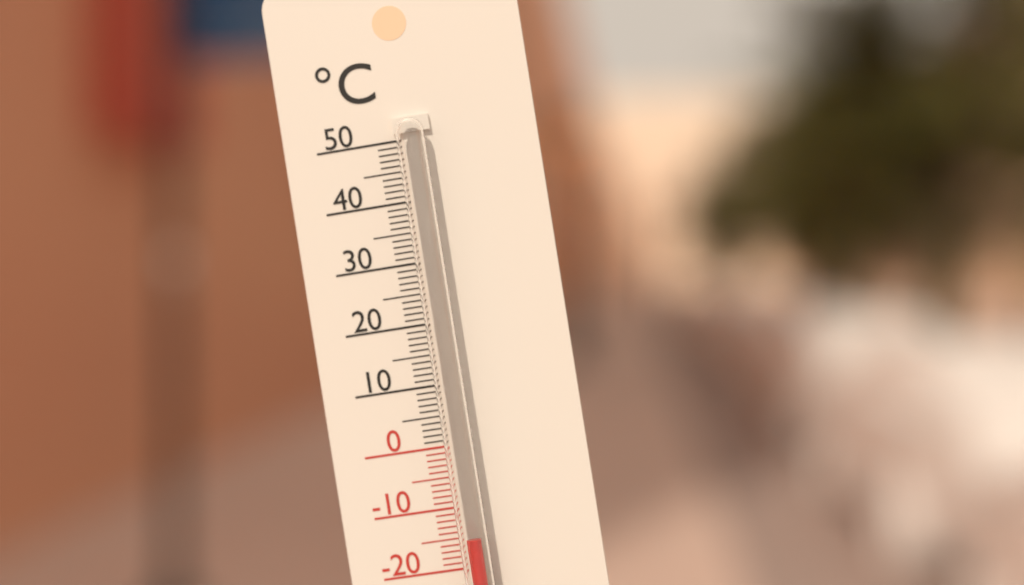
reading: -15 °C
